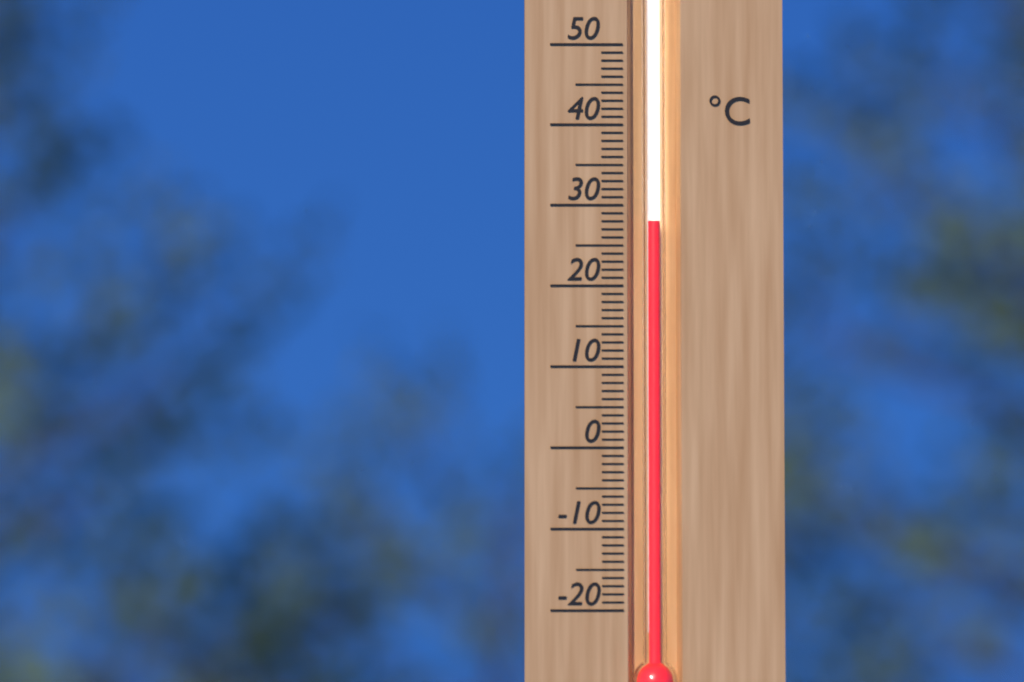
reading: 28 °C
